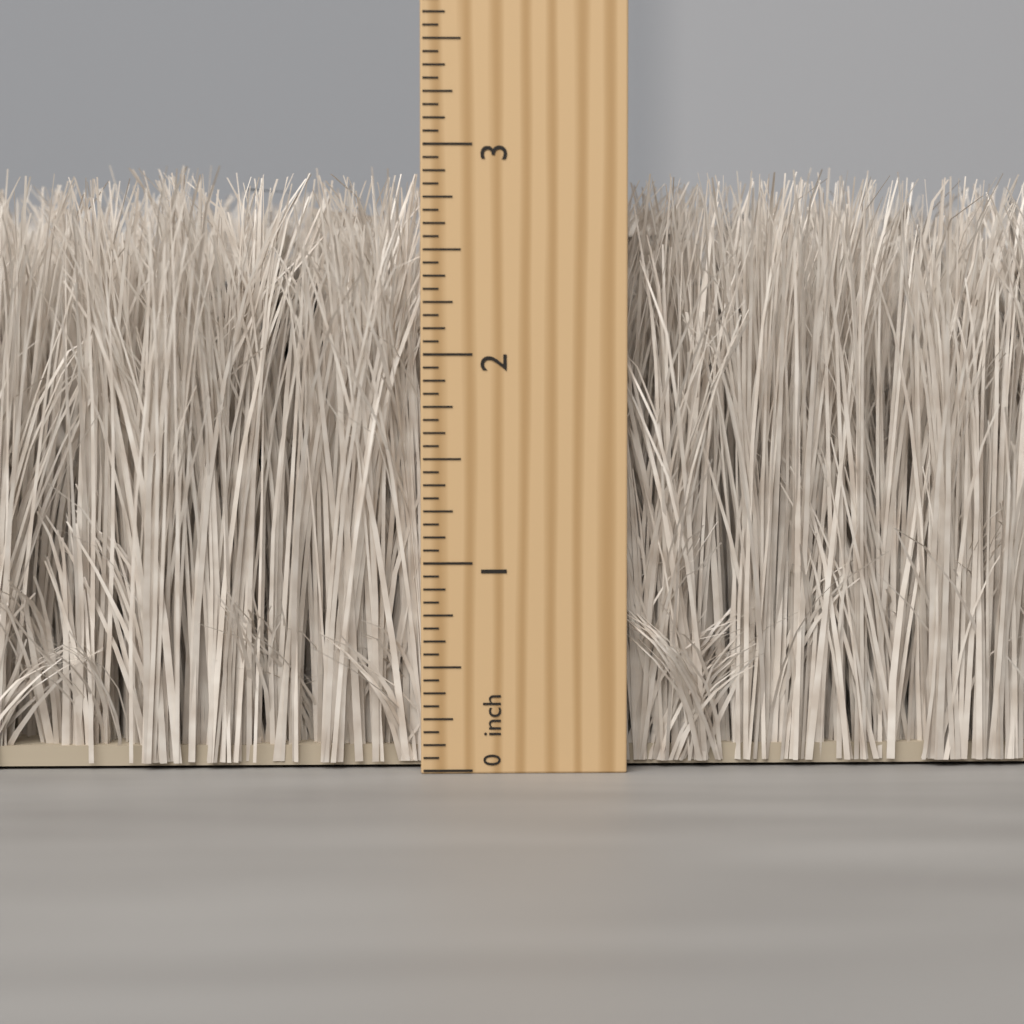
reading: 2.8750 inch
